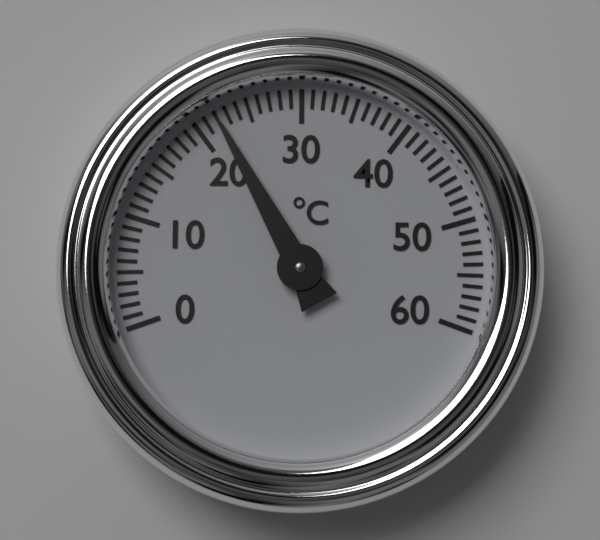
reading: 22 °C
